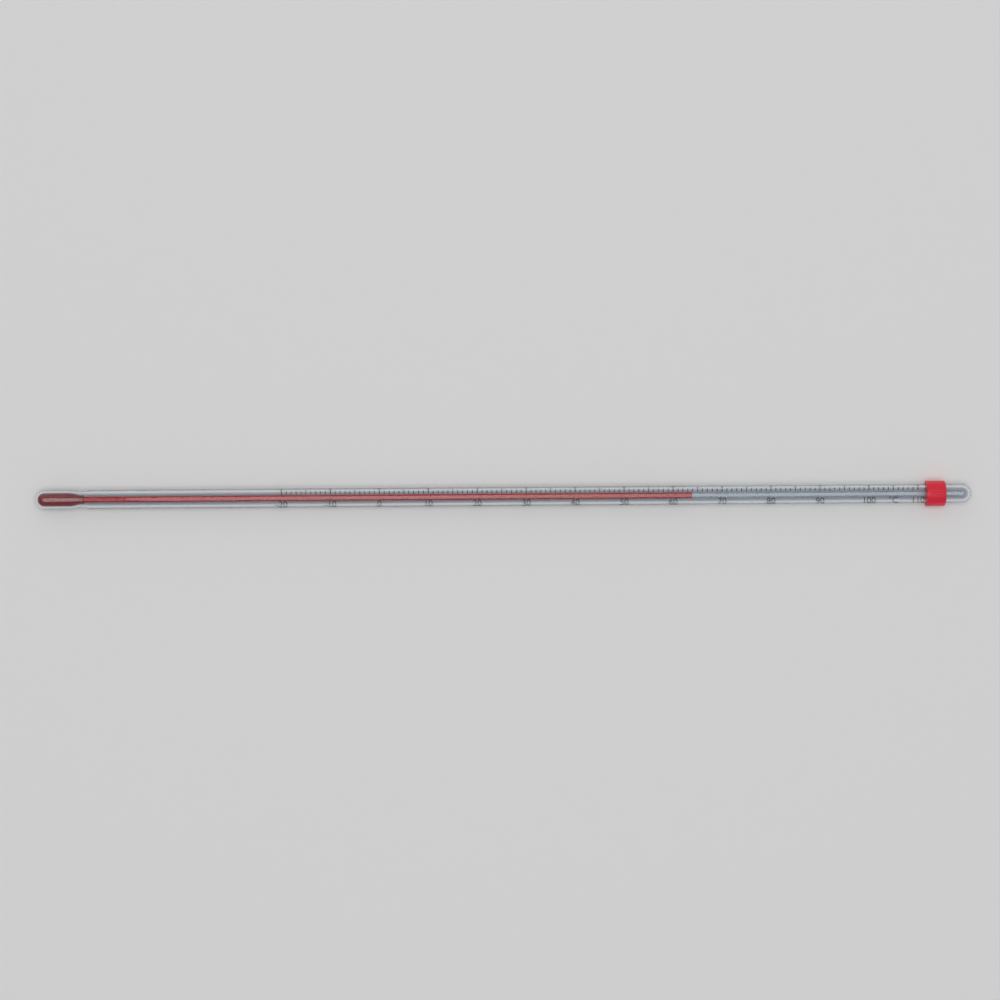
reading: 64 °C
